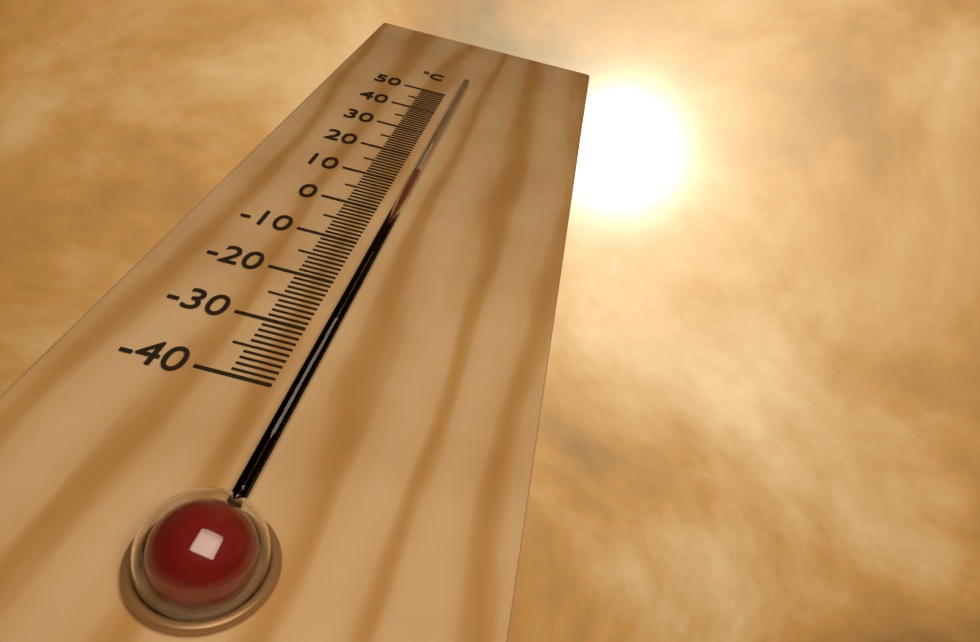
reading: 13 °C
